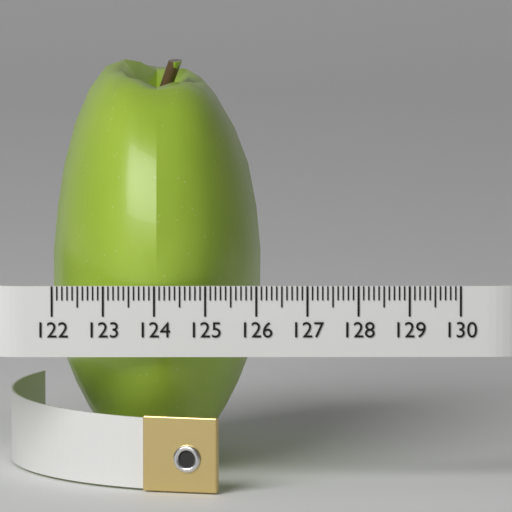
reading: 126.1 (no unit)
